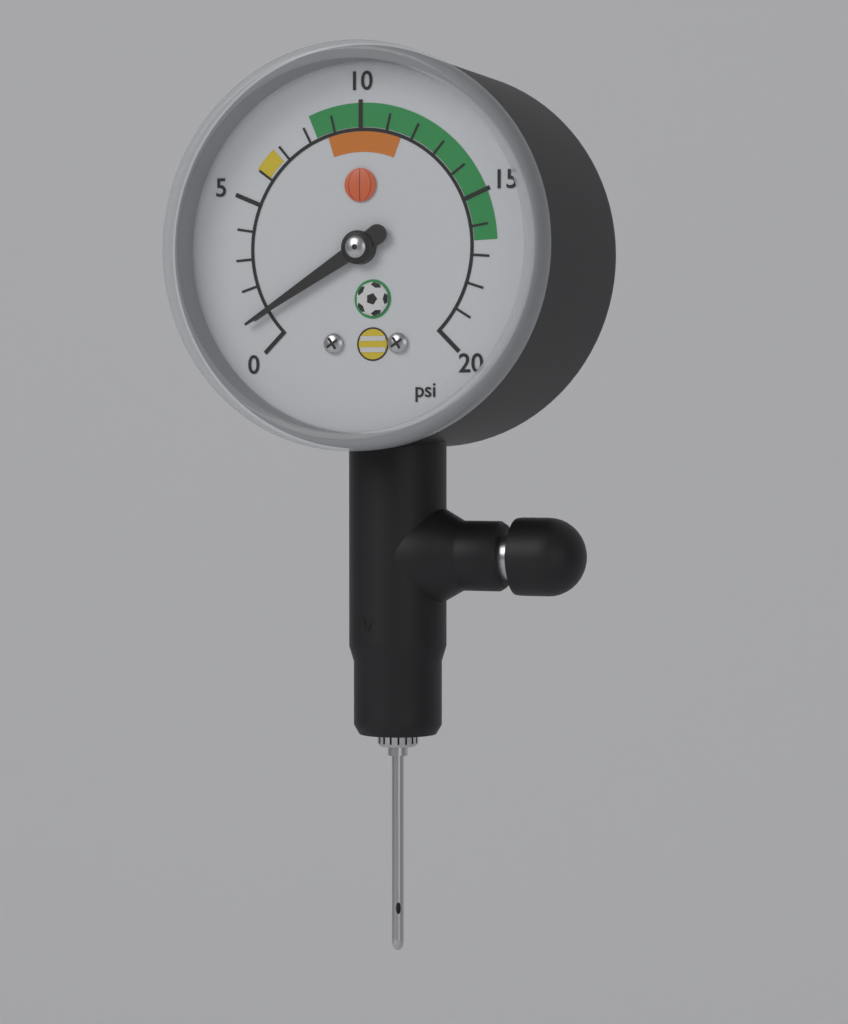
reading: 1 psi
